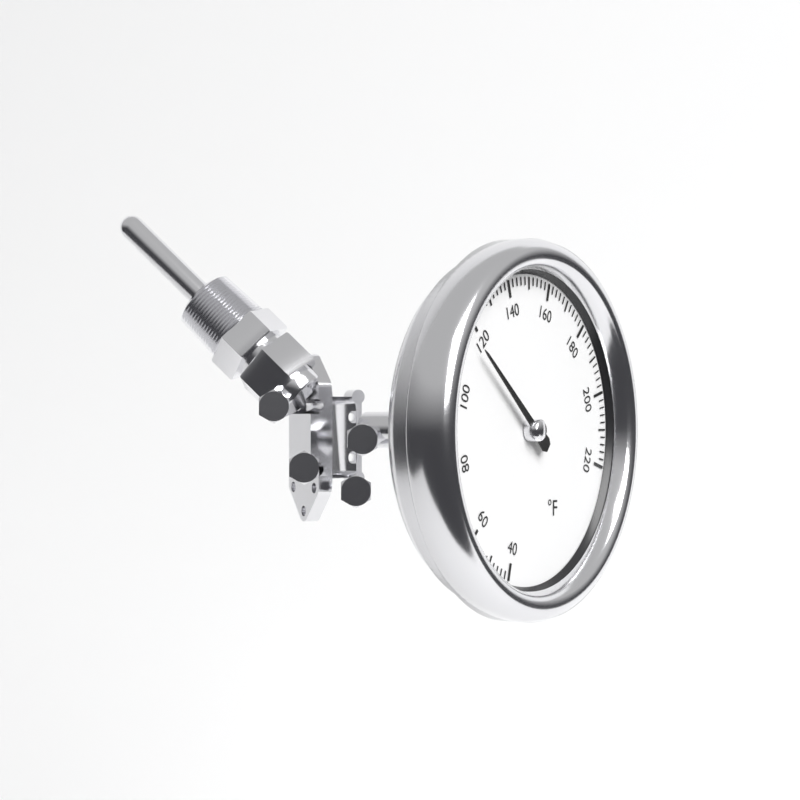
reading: 116 °F
